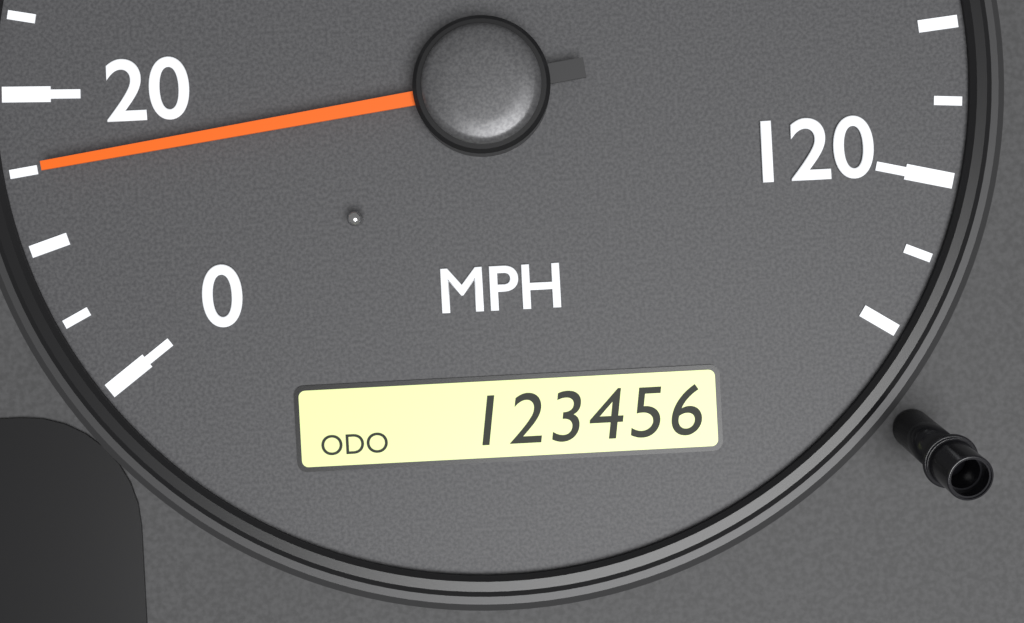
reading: 15 MPH
